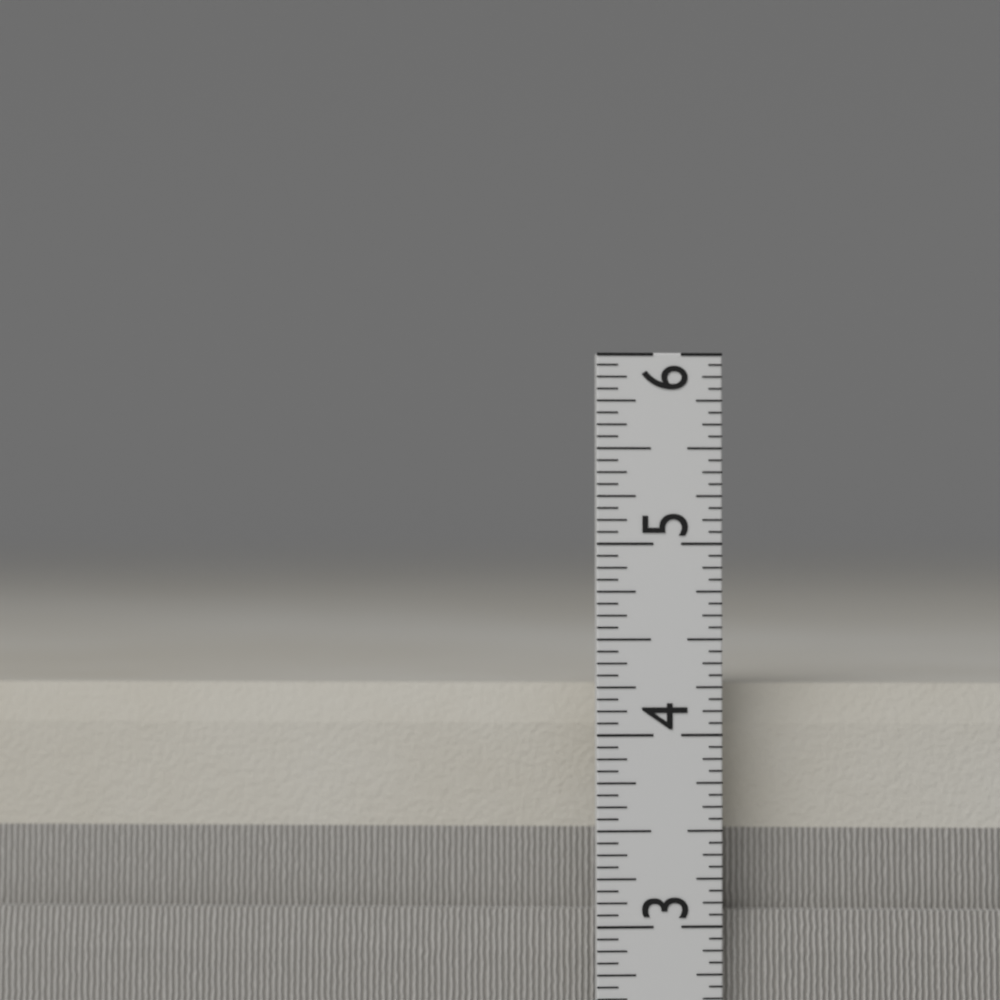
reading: 4.2500 in
